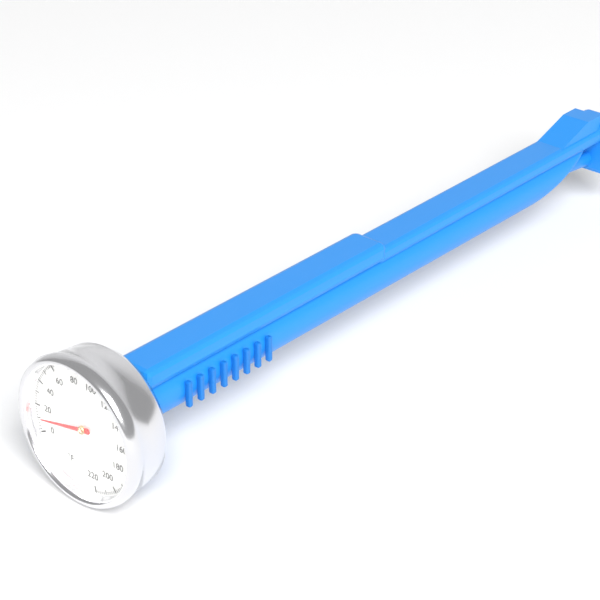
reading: 10 °F
